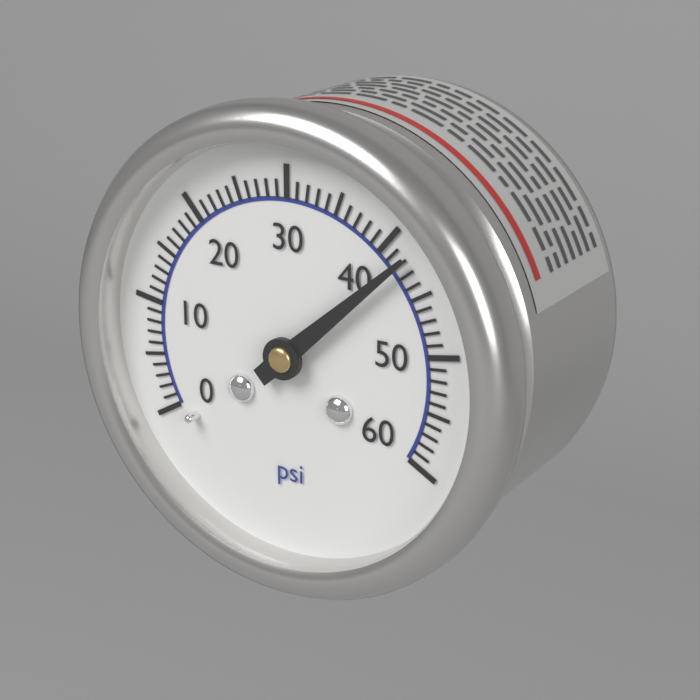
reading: 42 psi
